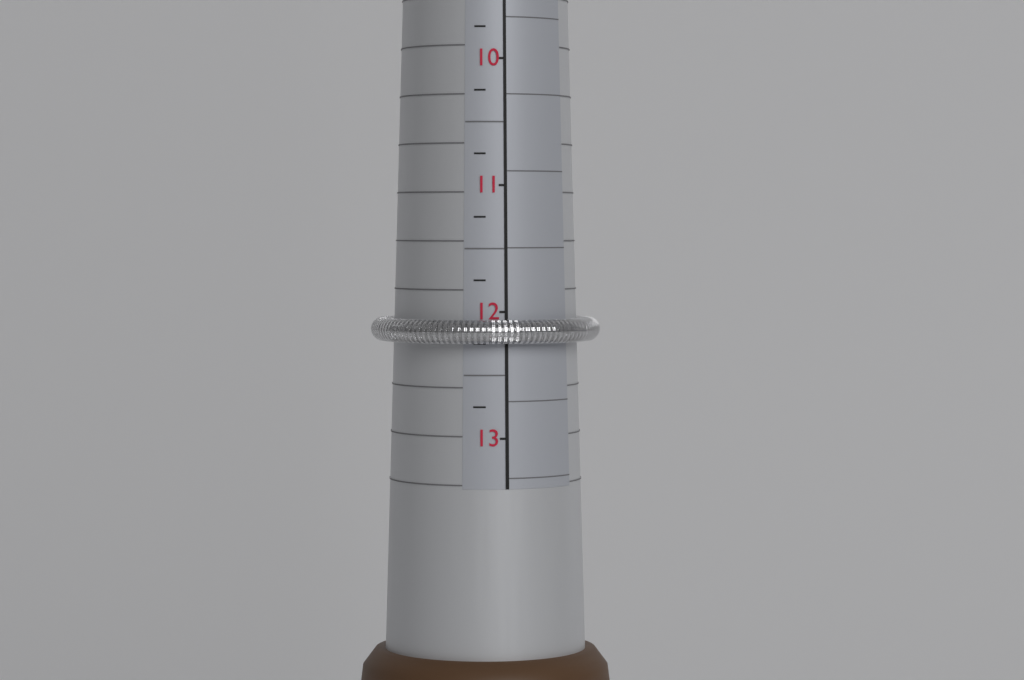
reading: 12.25 (no unit)
